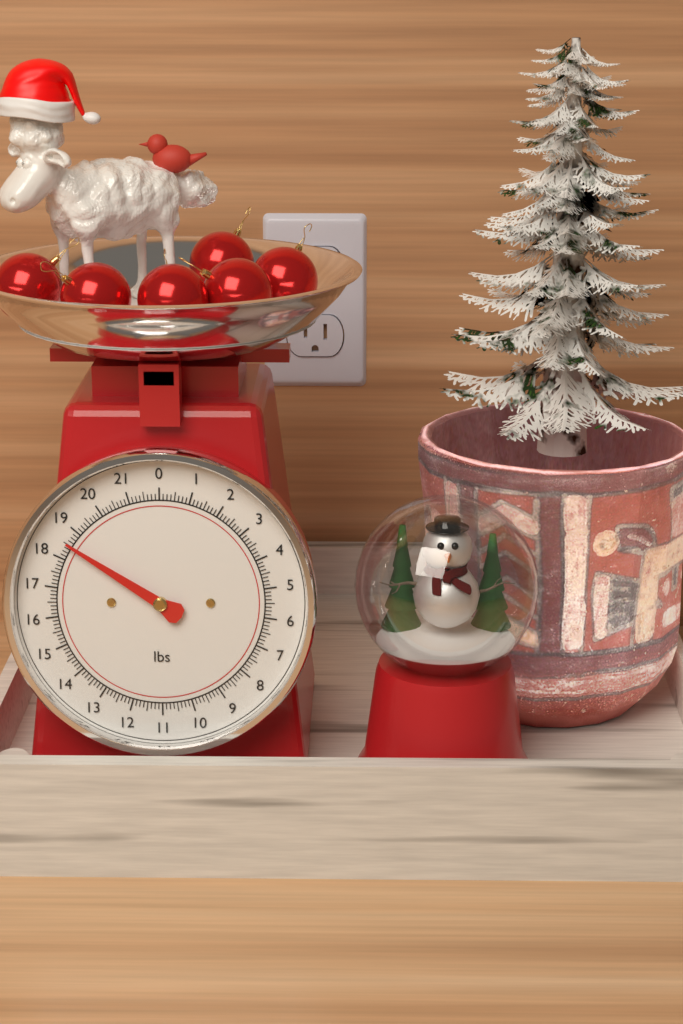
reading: 18.500 lbs
